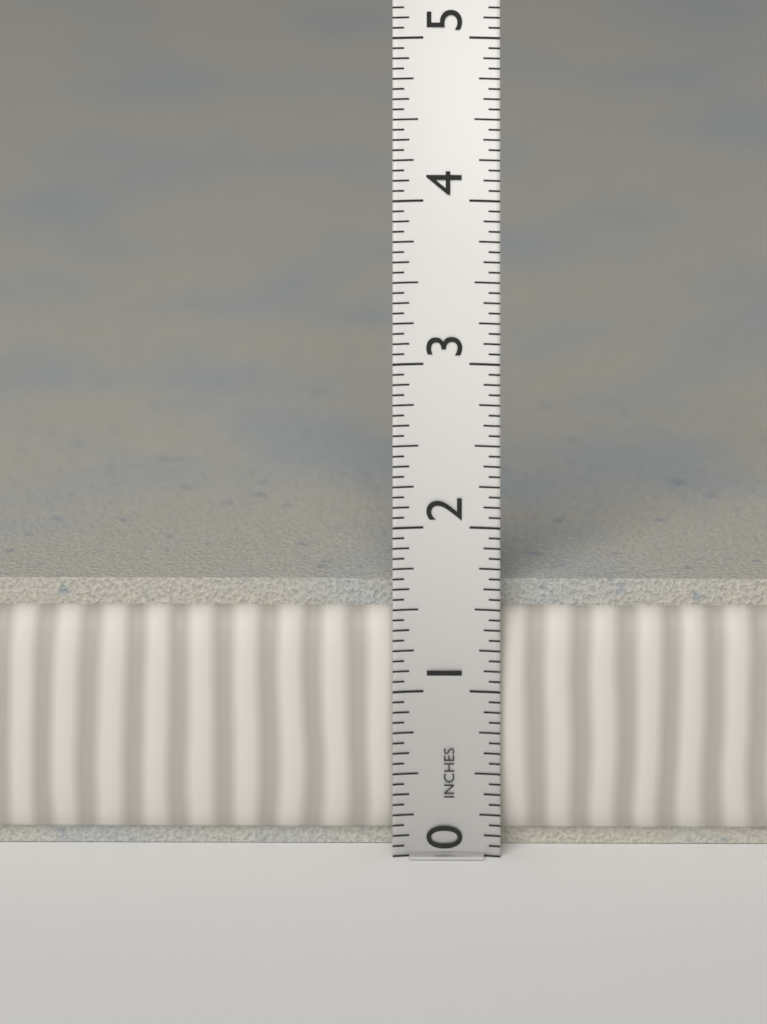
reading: 1.6250 in
